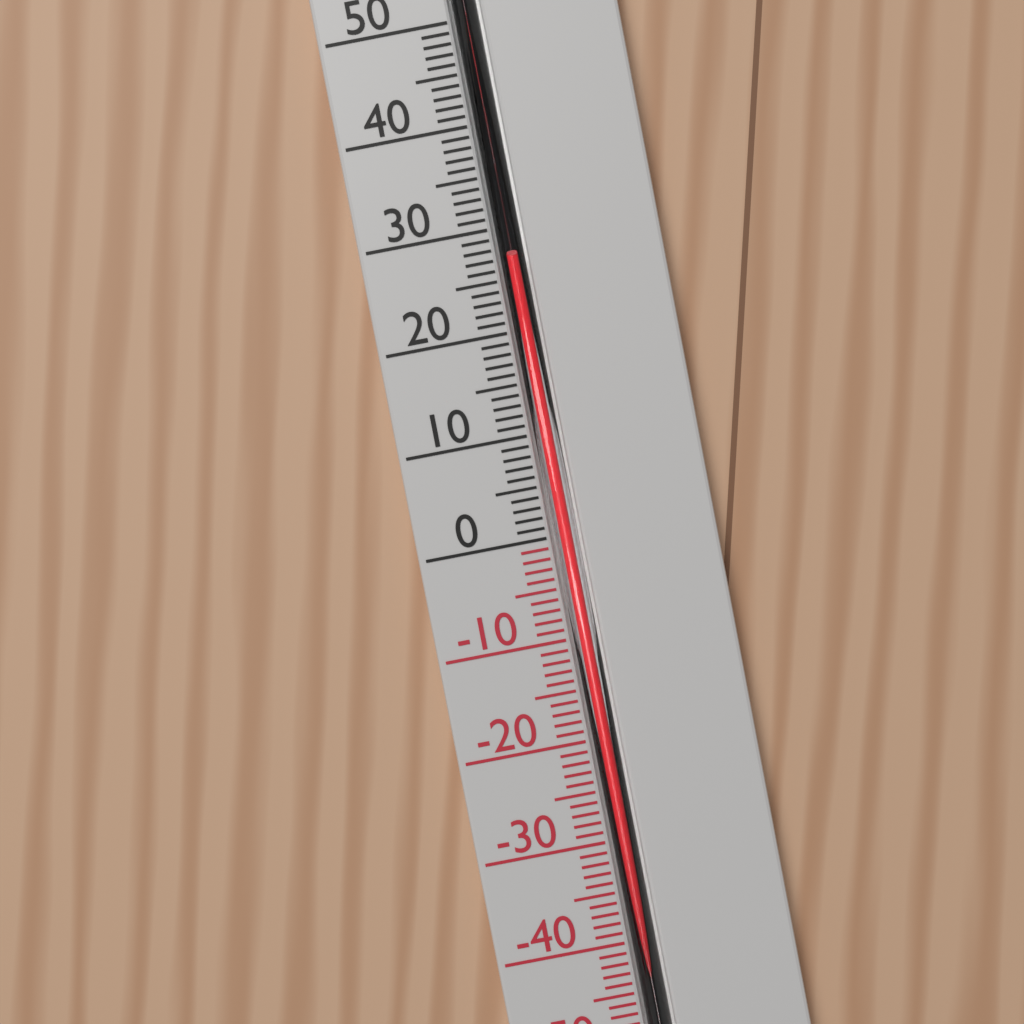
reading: 27 °C
